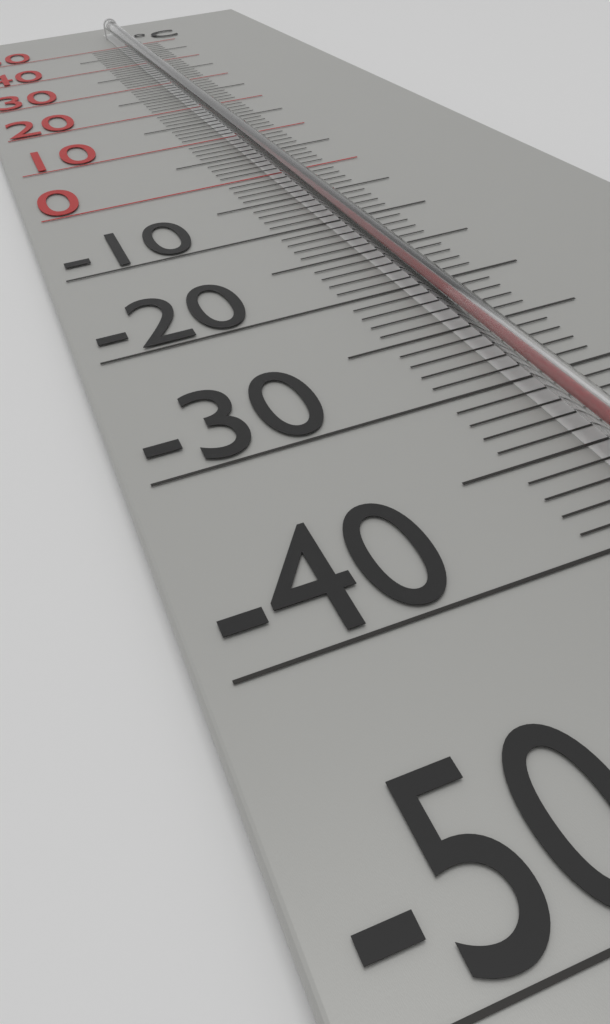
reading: 10 °C
